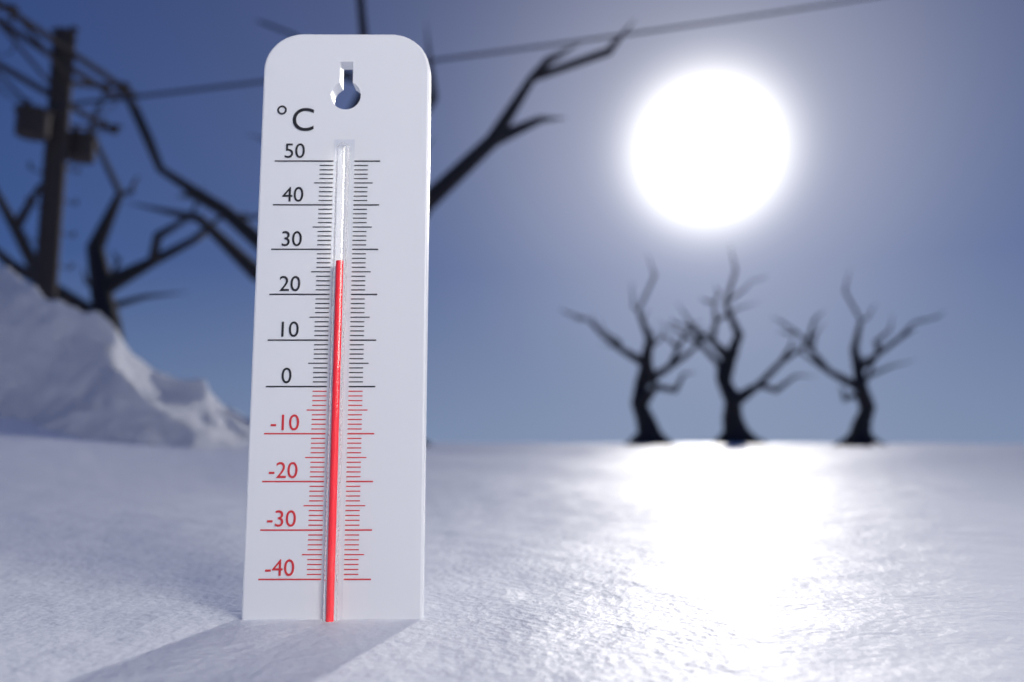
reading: 27 °C
